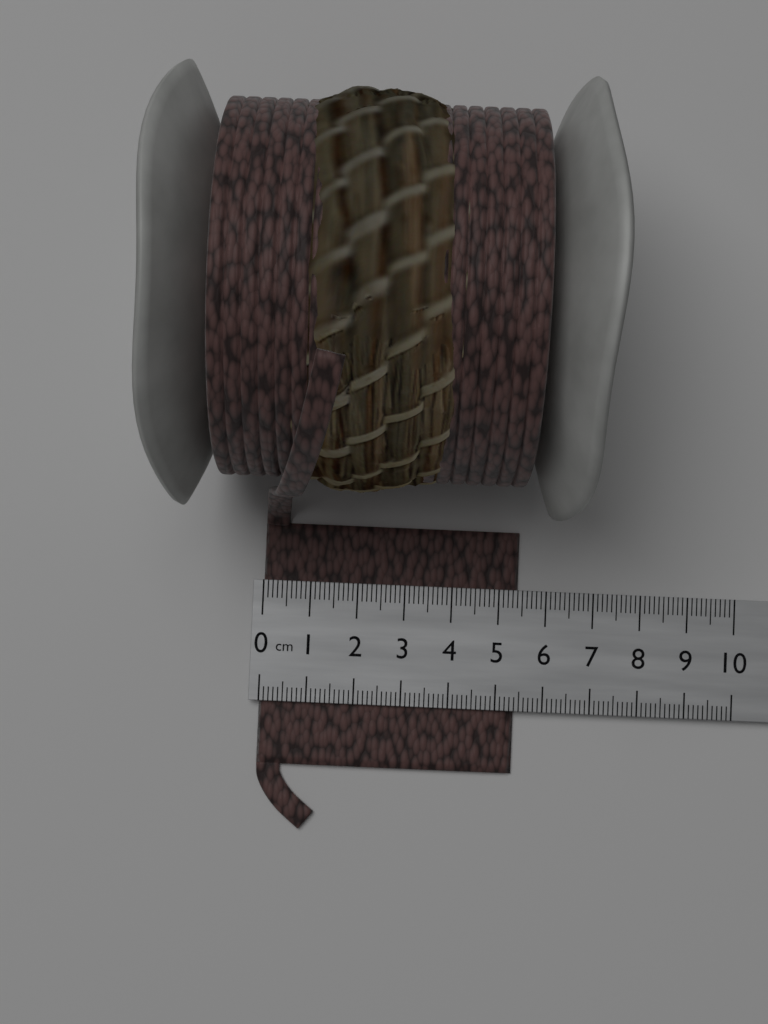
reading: 5.4 cm
